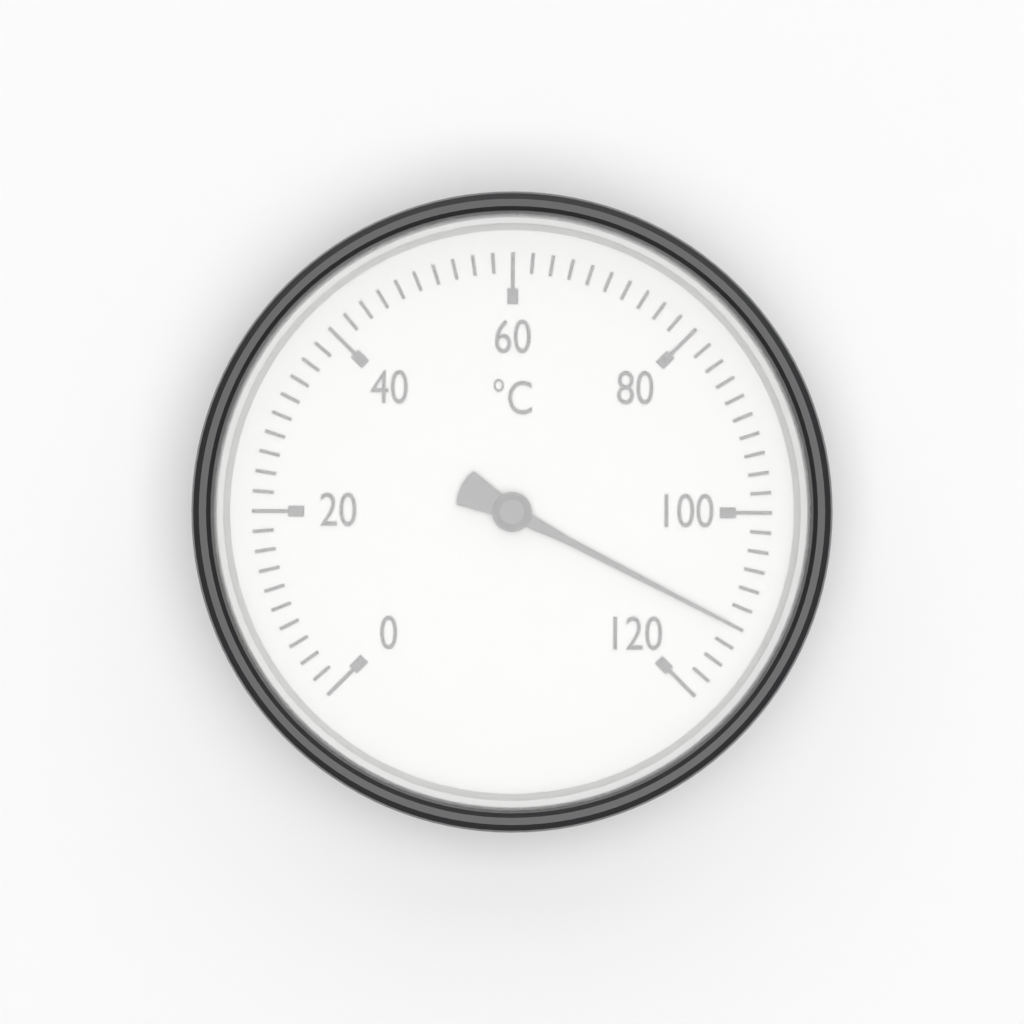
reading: 112 °C
